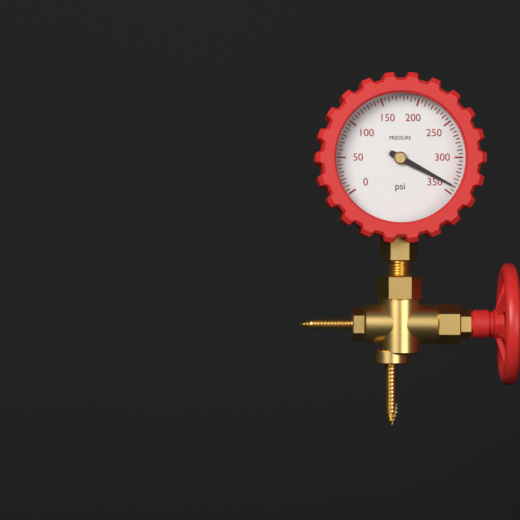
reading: 340 psi
